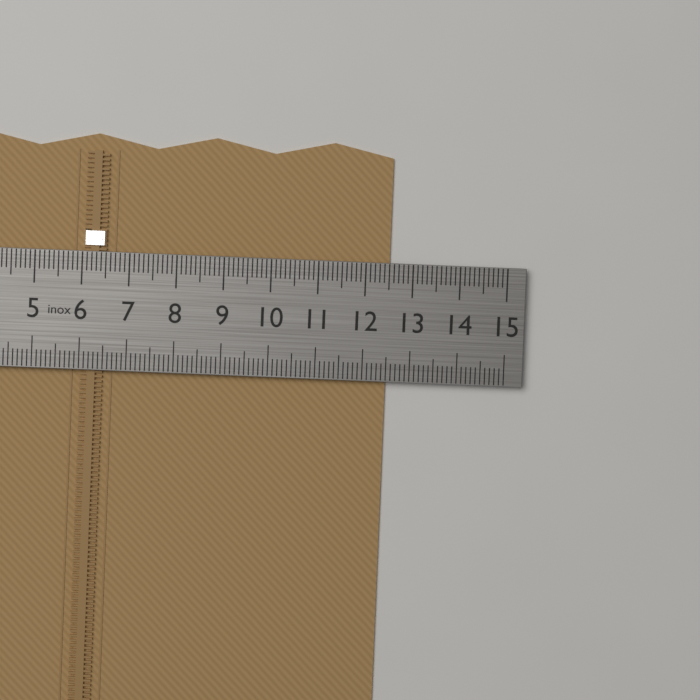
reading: 12.5 cm
